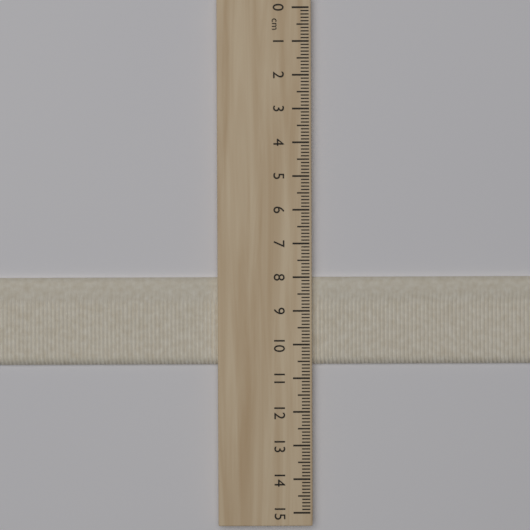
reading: 10.6 cm
